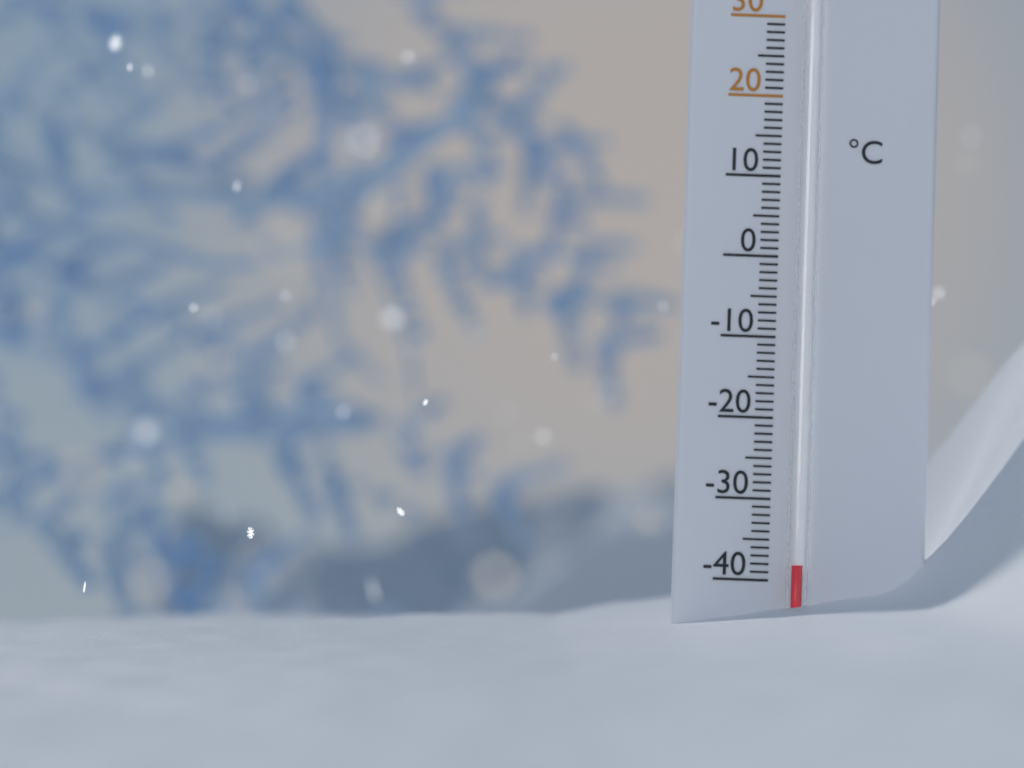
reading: -38 °C
